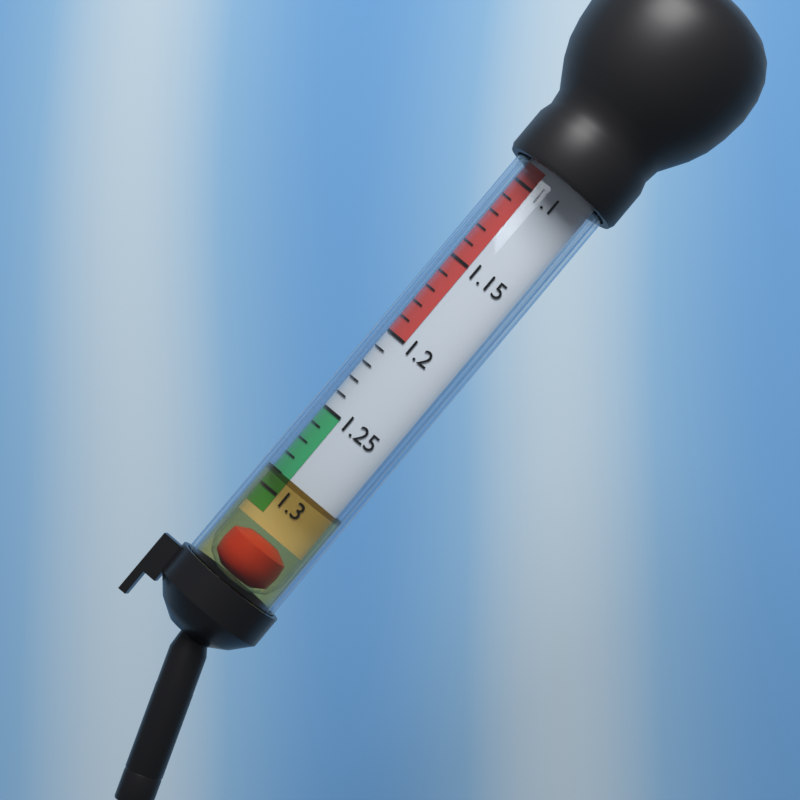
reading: 1.29 (no unit)
